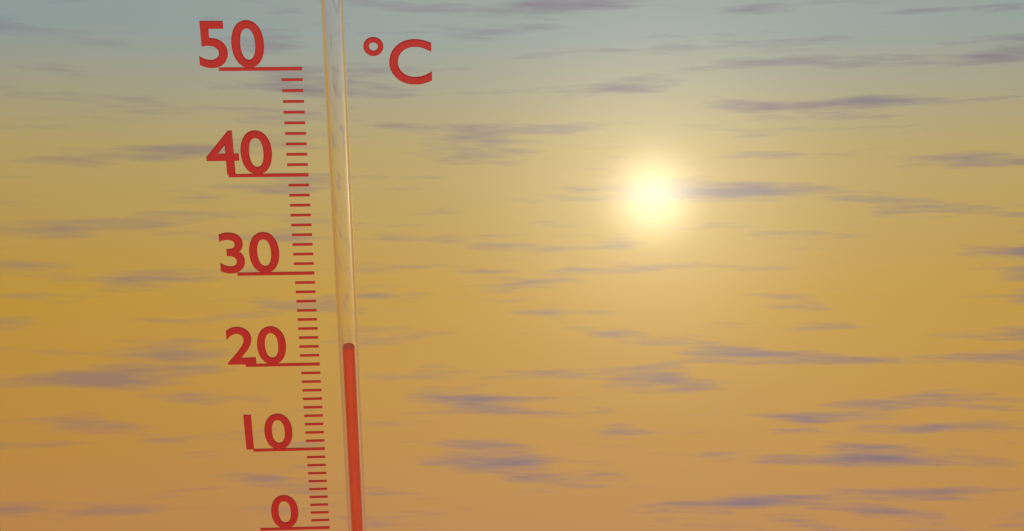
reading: 22 °C
